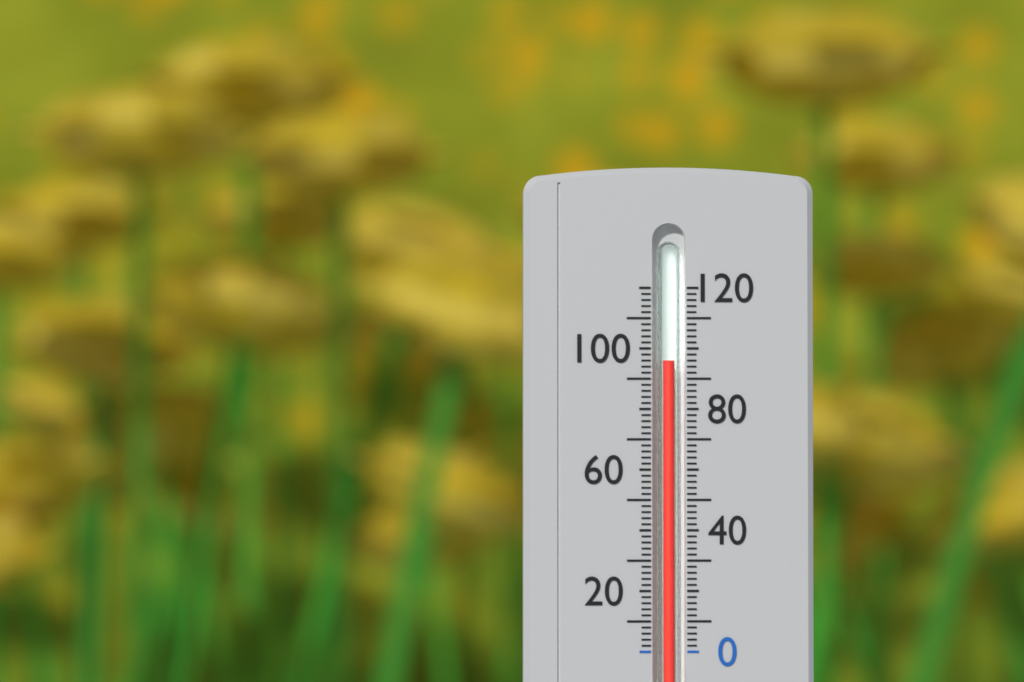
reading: 96 (no unit)
